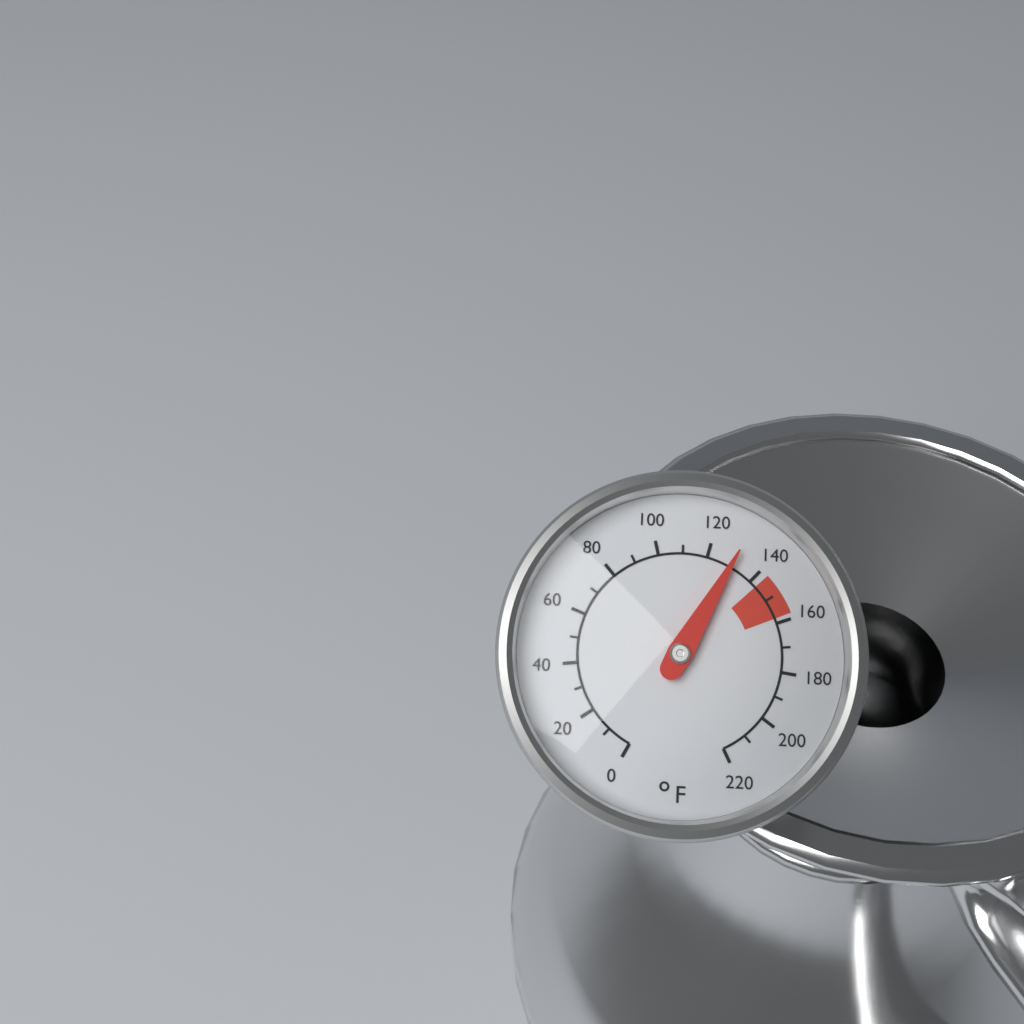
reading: 130 °F
